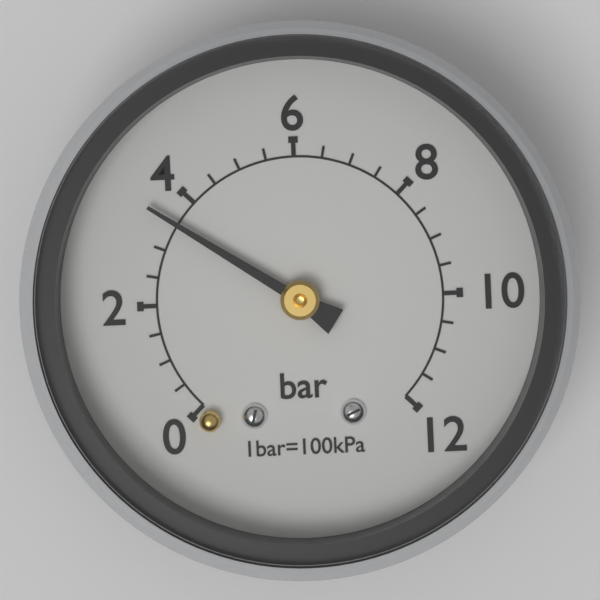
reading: 3.5 bar
